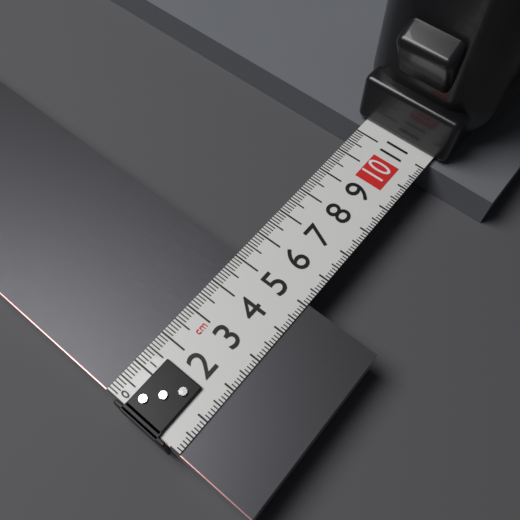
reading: 5.1 cm
